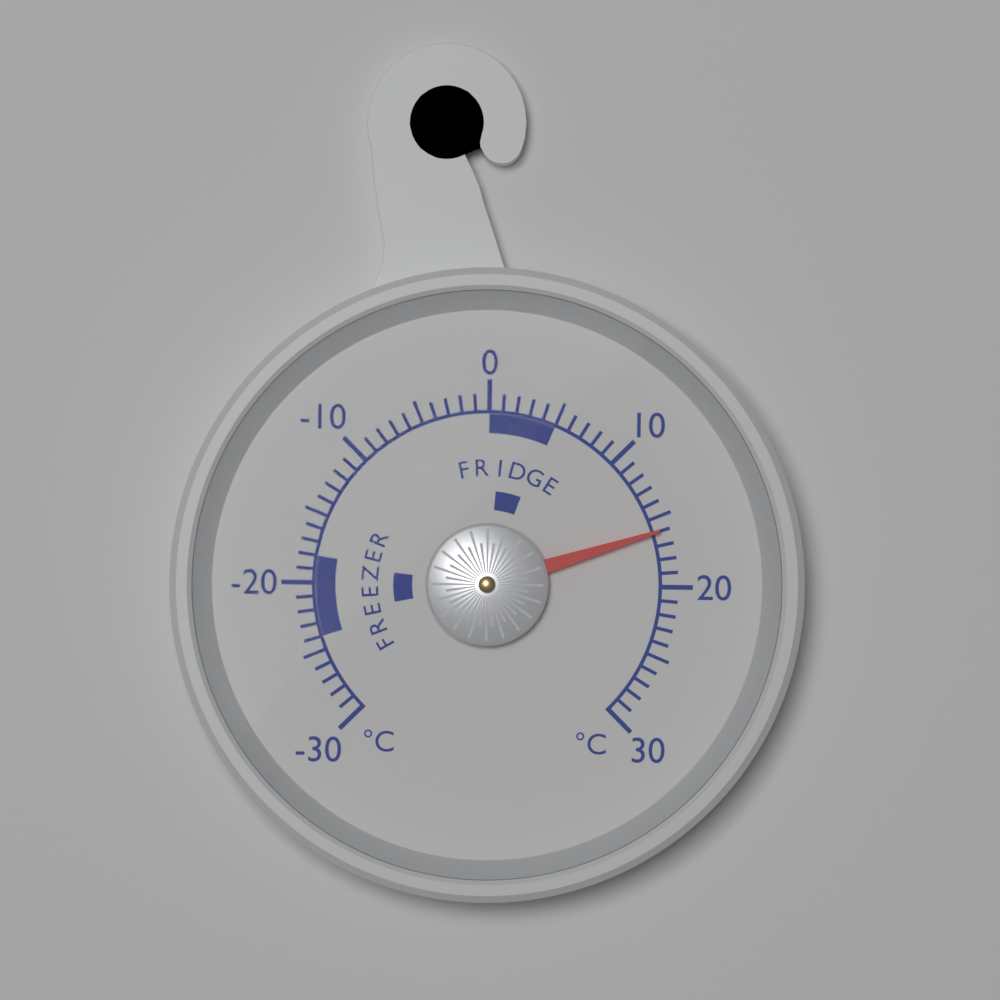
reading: 16 °C
